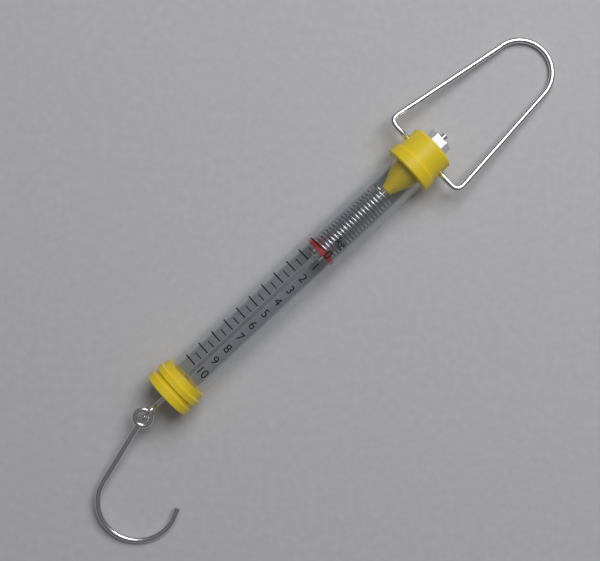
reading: 0.0 kg
